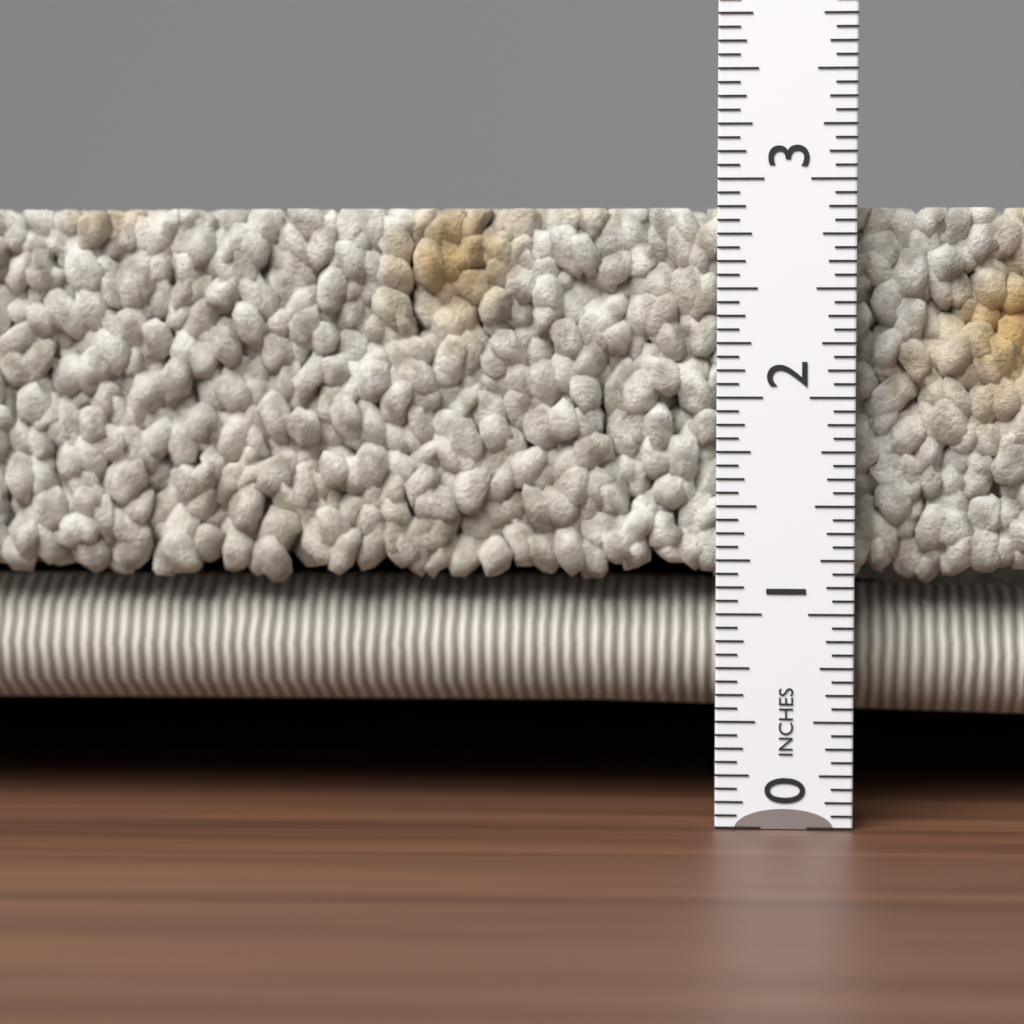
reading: 2.8750 in
